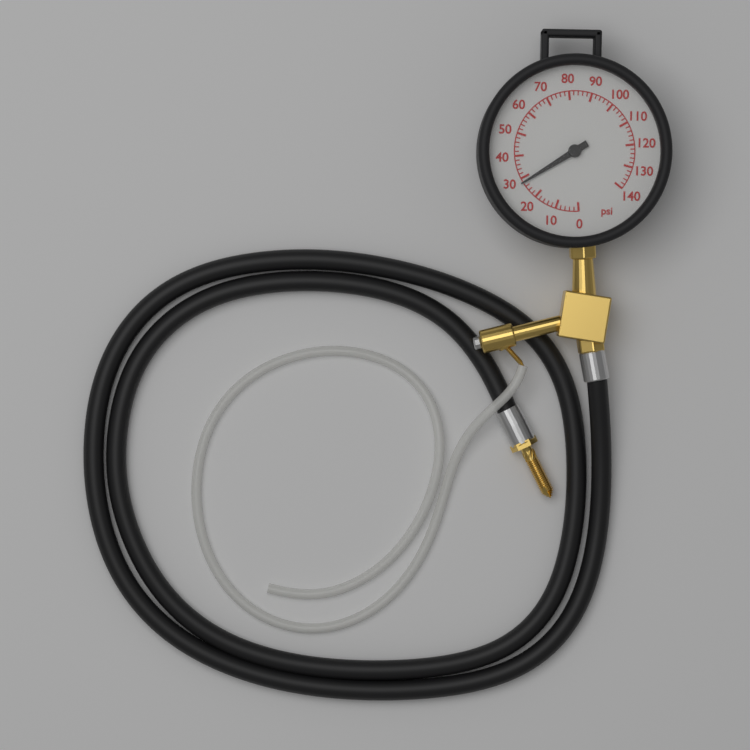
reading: 28 psi
